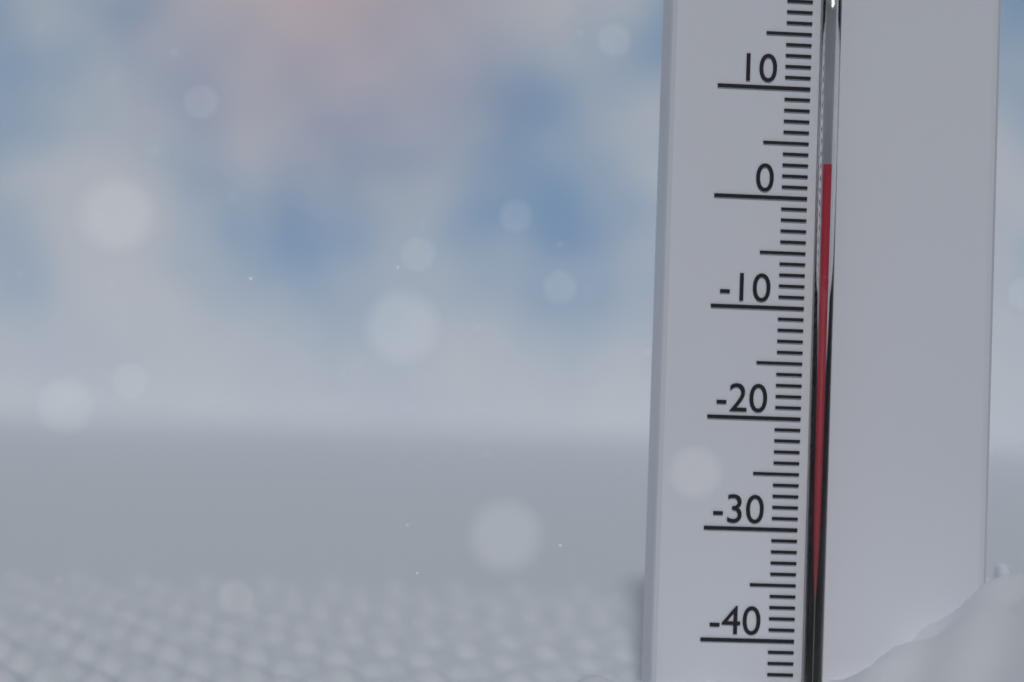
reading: 3 °C
